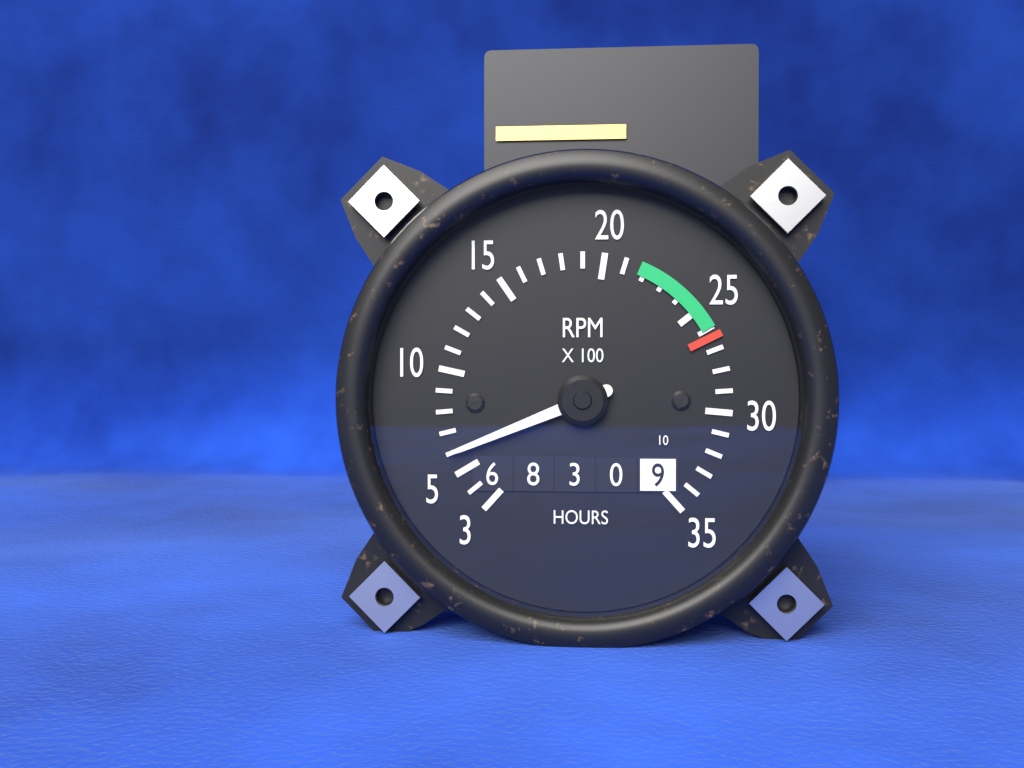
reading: 600 RPM
